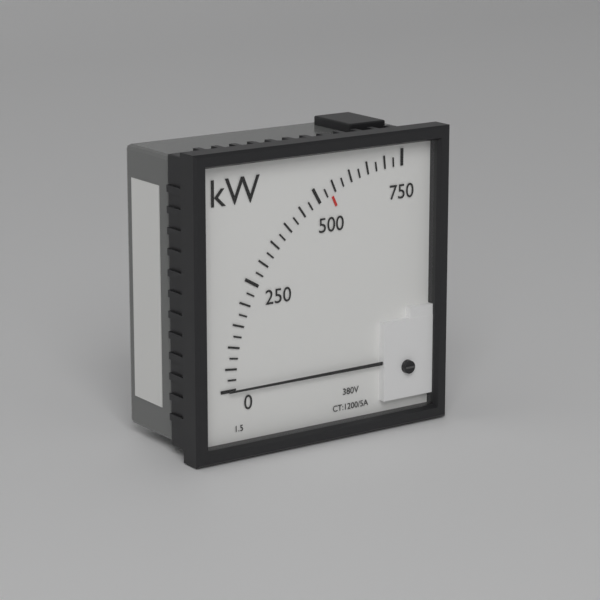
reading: 0 kW
